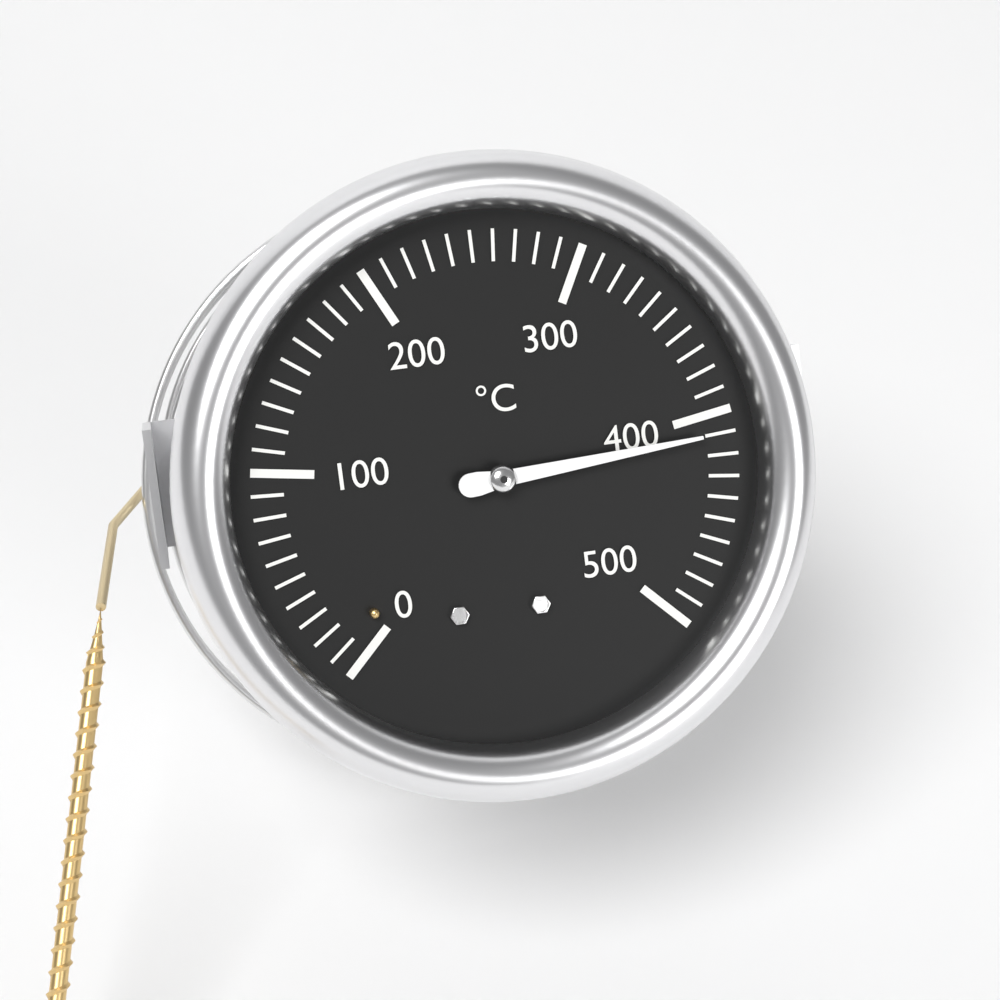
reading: 410 °C
